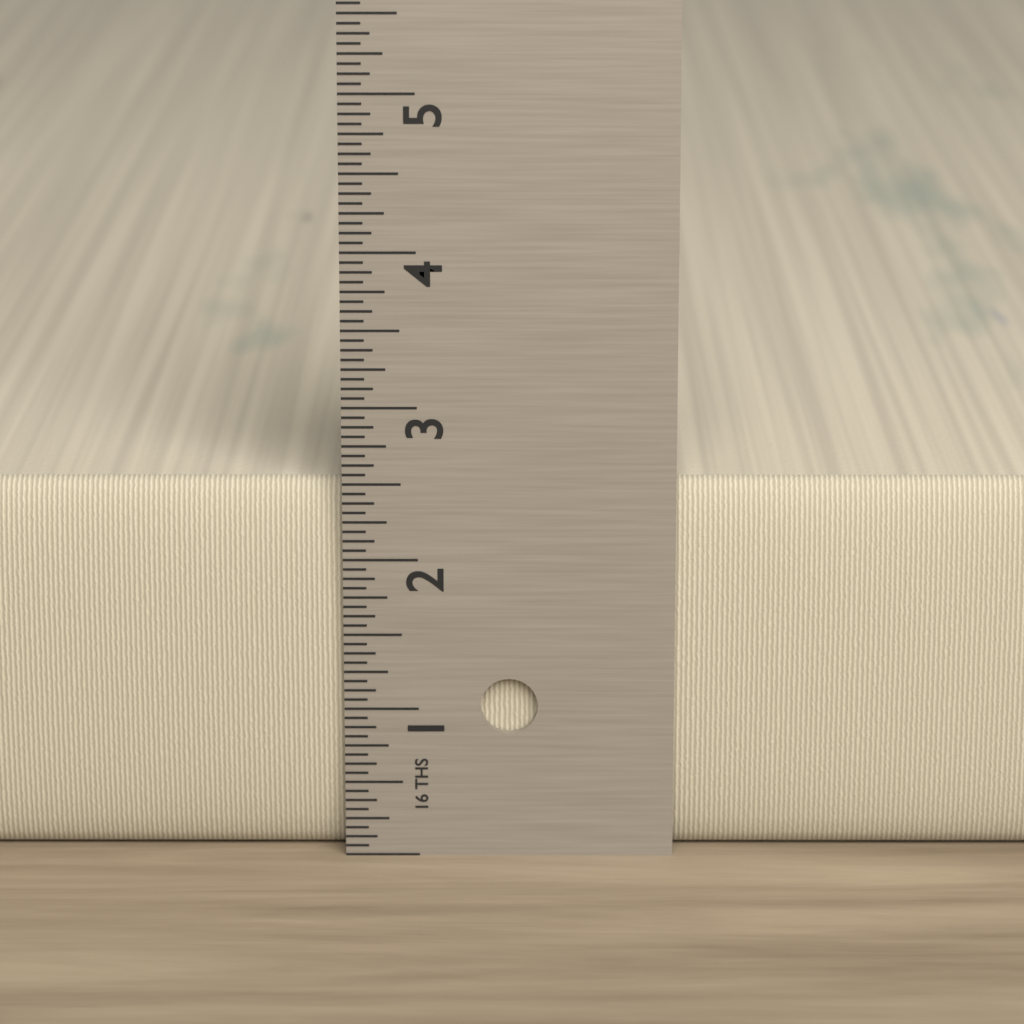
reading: 2.5000 in
